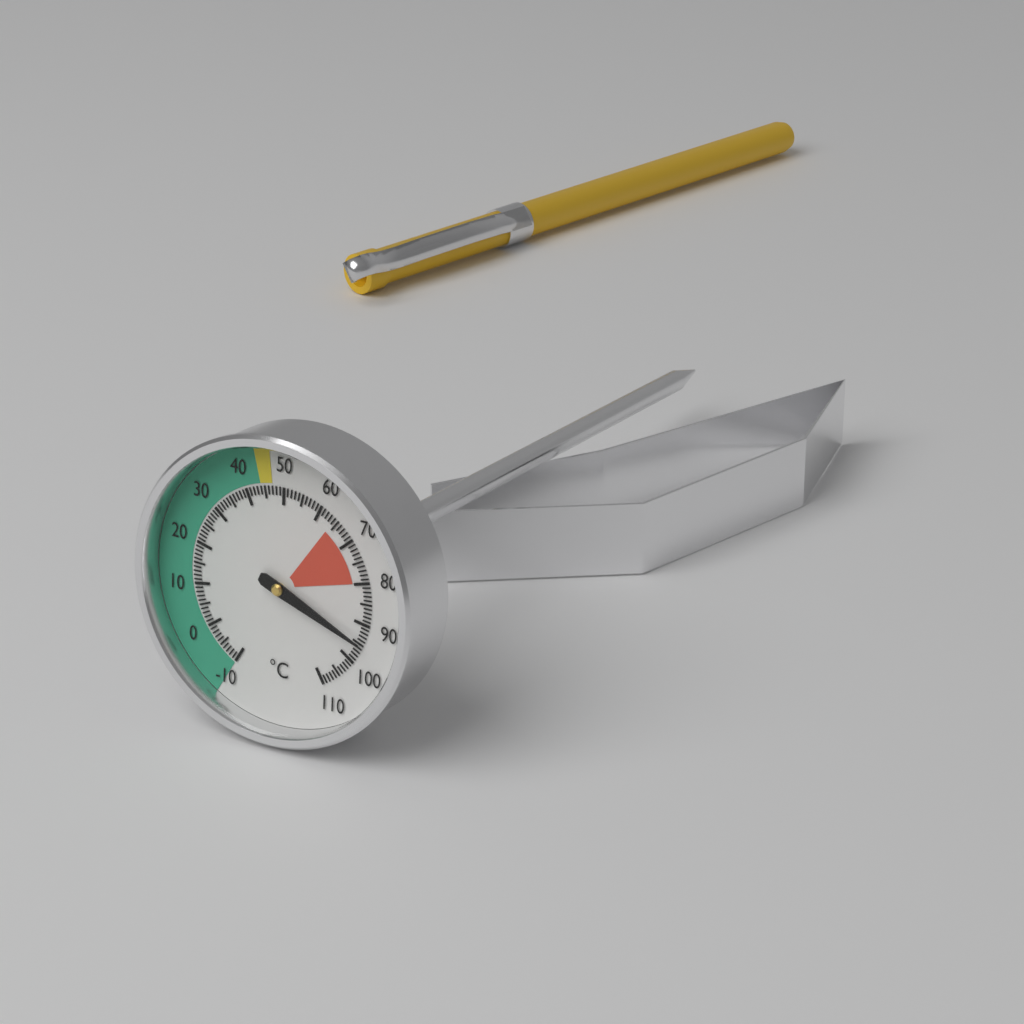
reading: 95 °C
